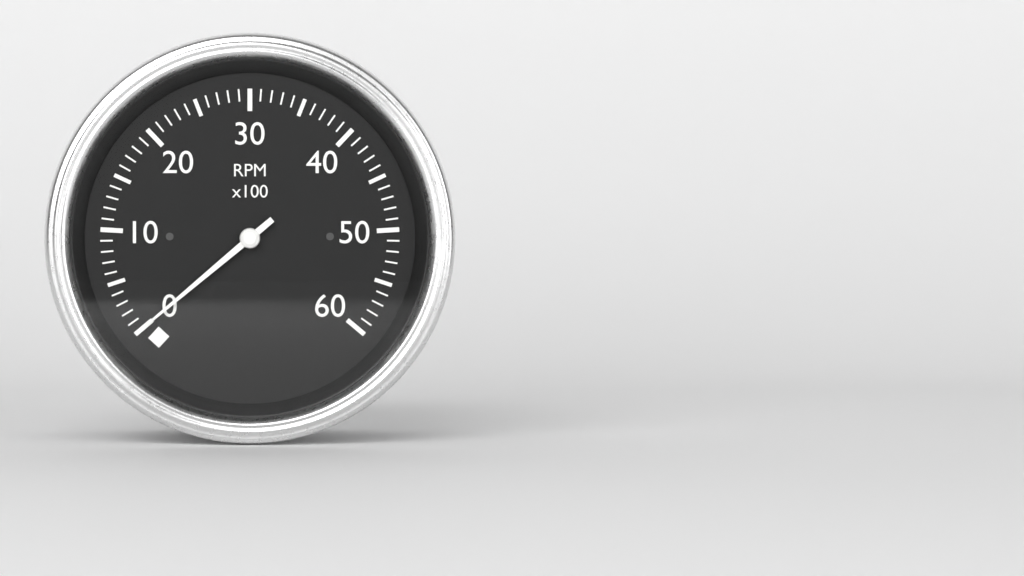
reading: 0 RPM
